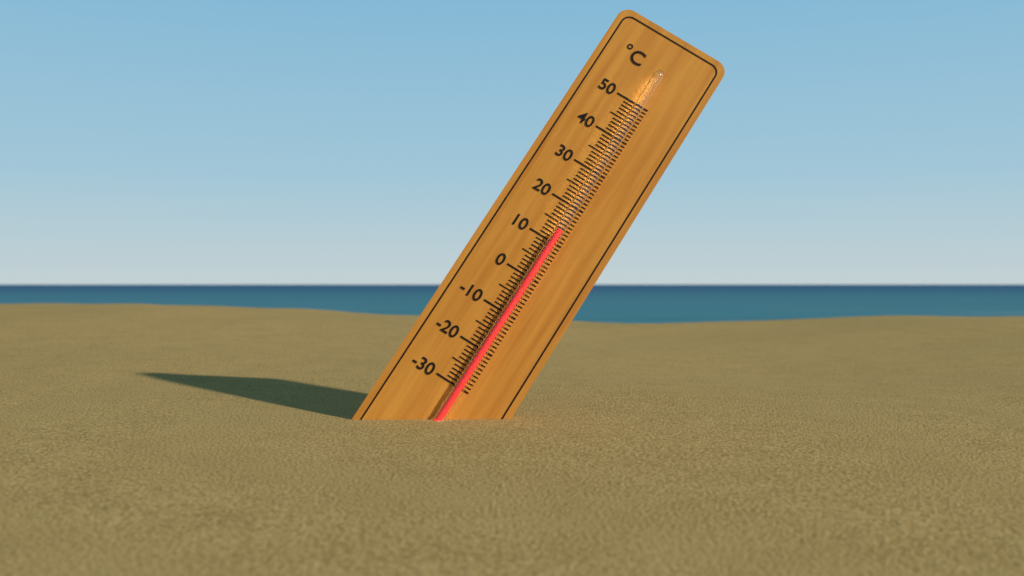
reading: 13 °C
